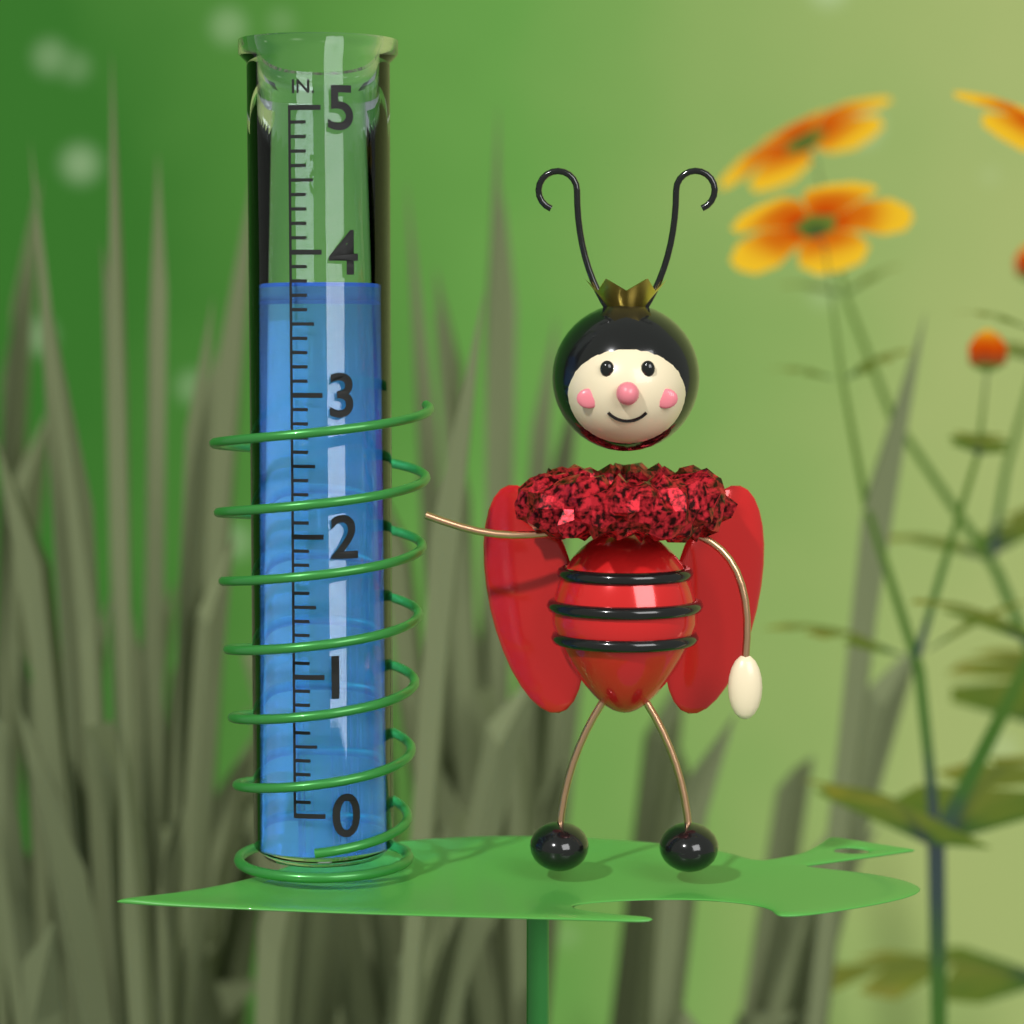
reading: 3.8 in
